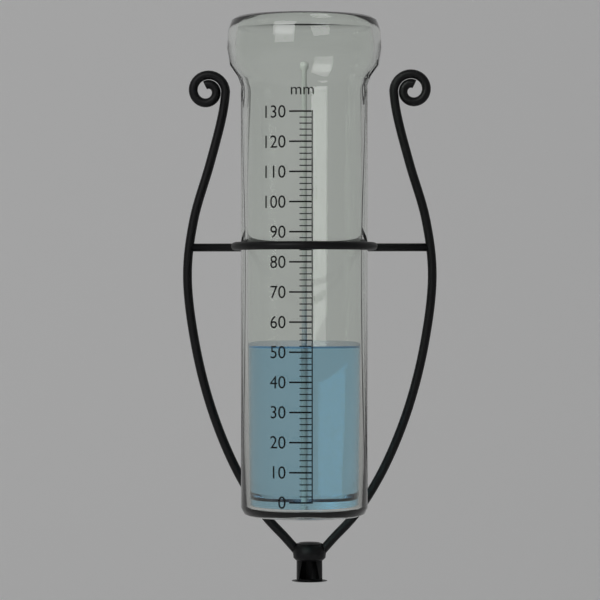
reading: 52 mm
